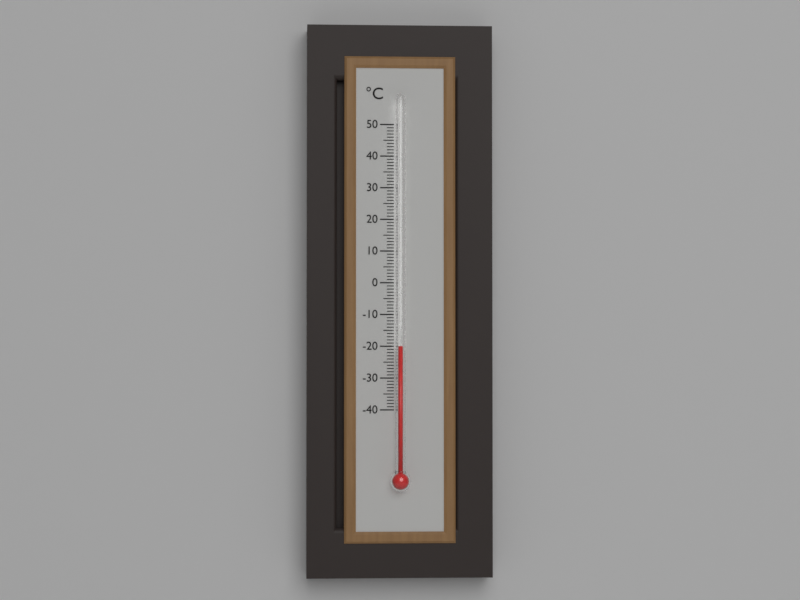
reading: -20 °C
